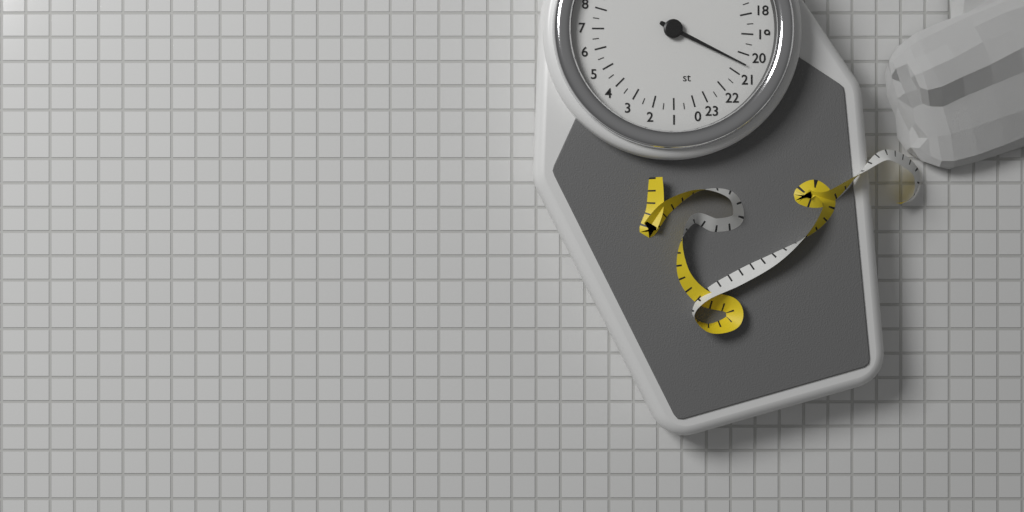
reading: 20.5 st
